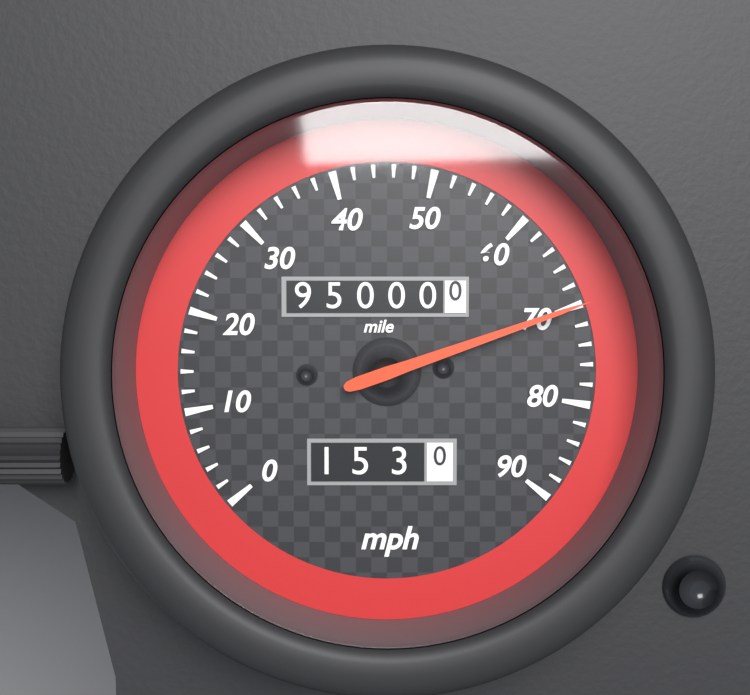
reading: 70 mph
